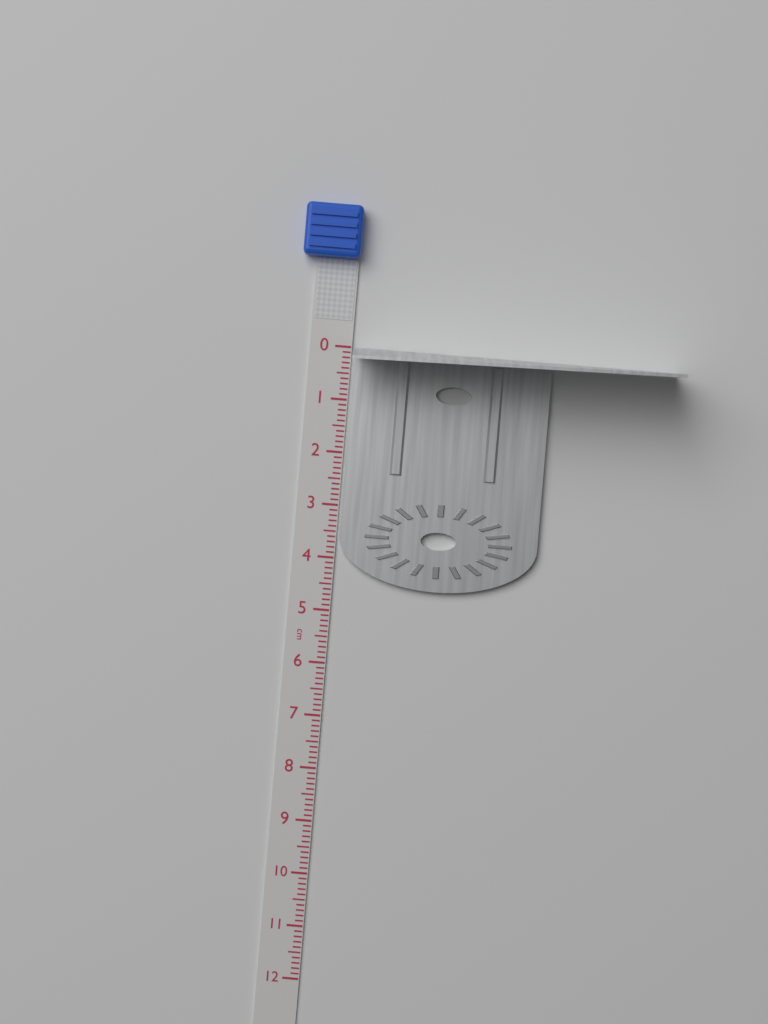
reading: 4.5 cm
